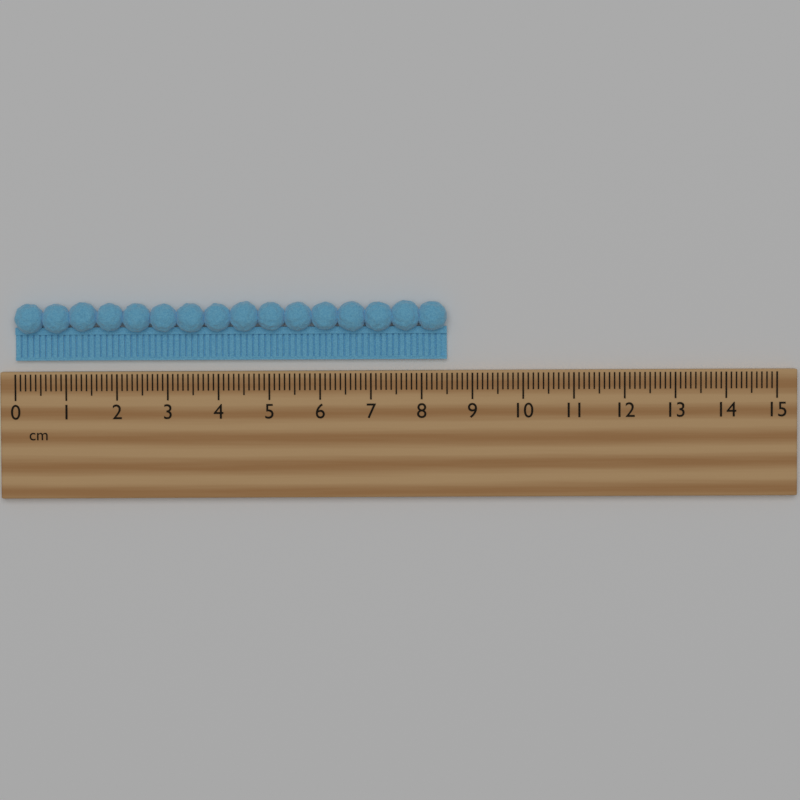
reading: 8.5 cm
